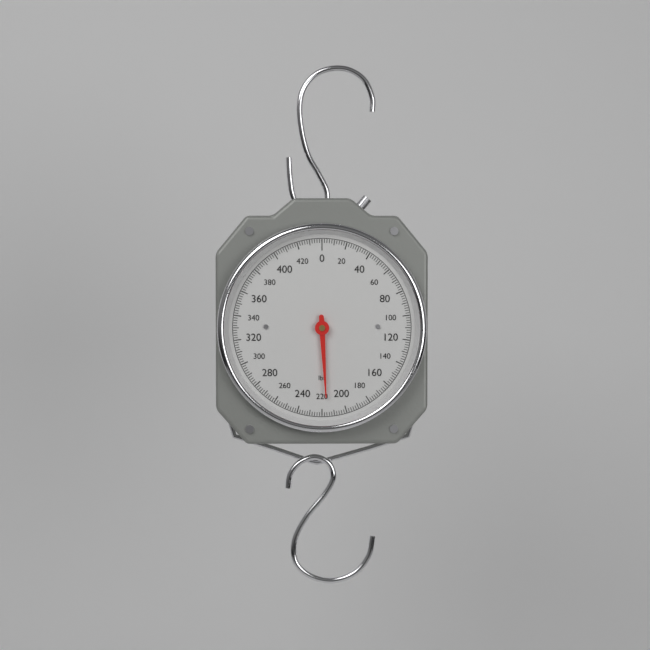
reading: 216 lbs
